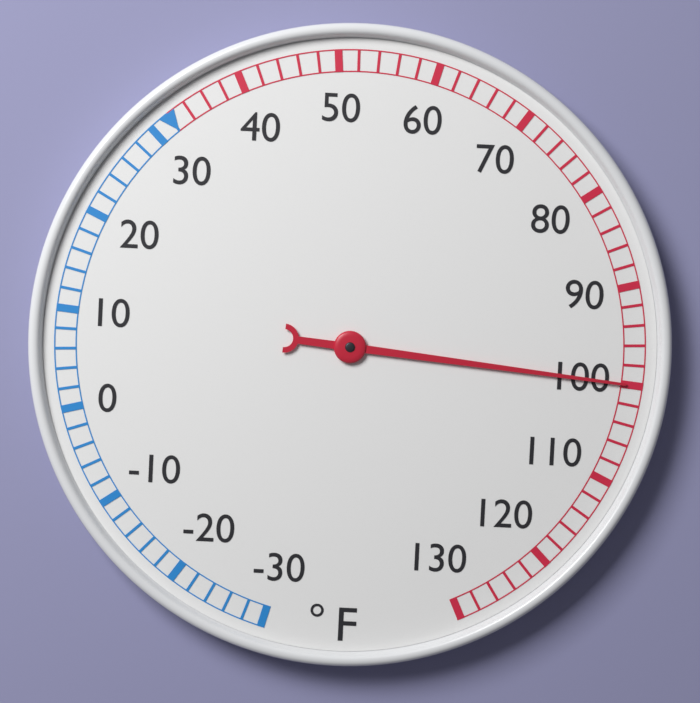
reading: 100 °F
